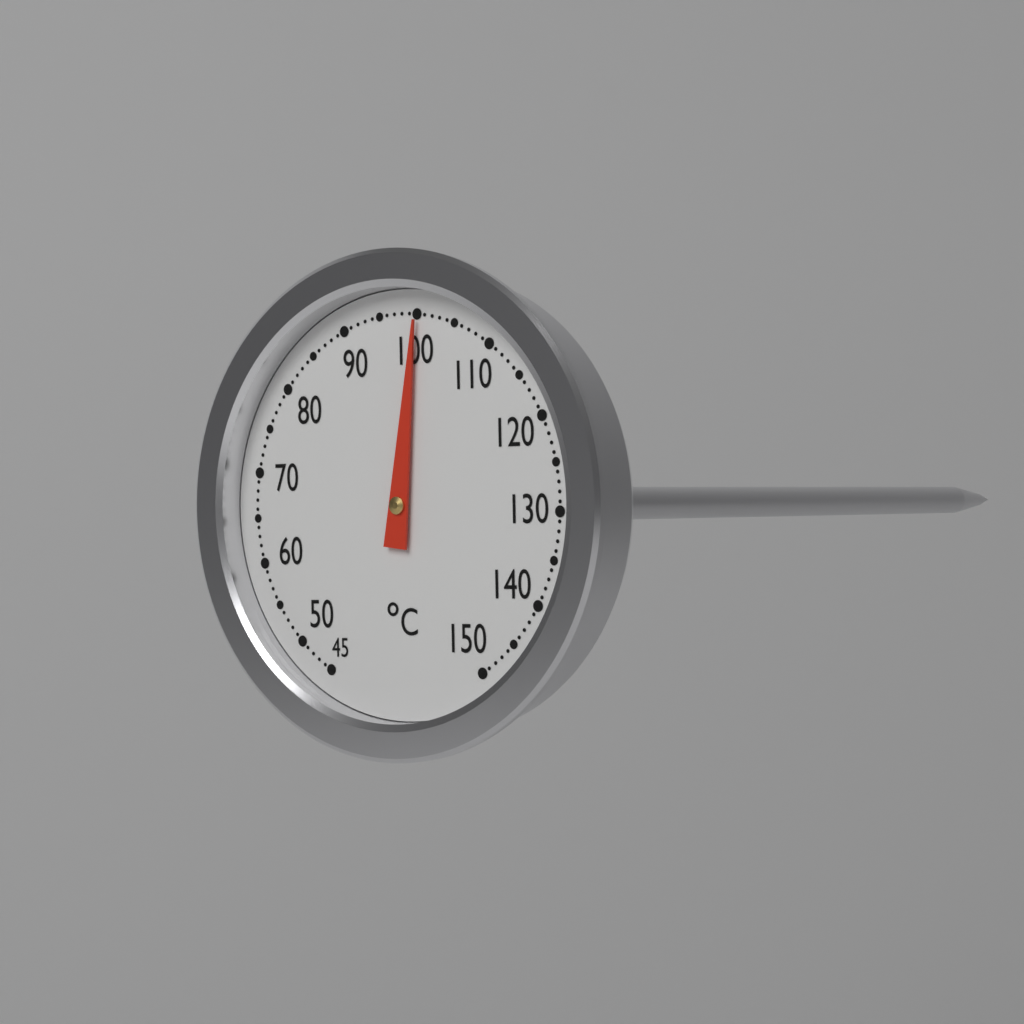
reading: 100 °C
